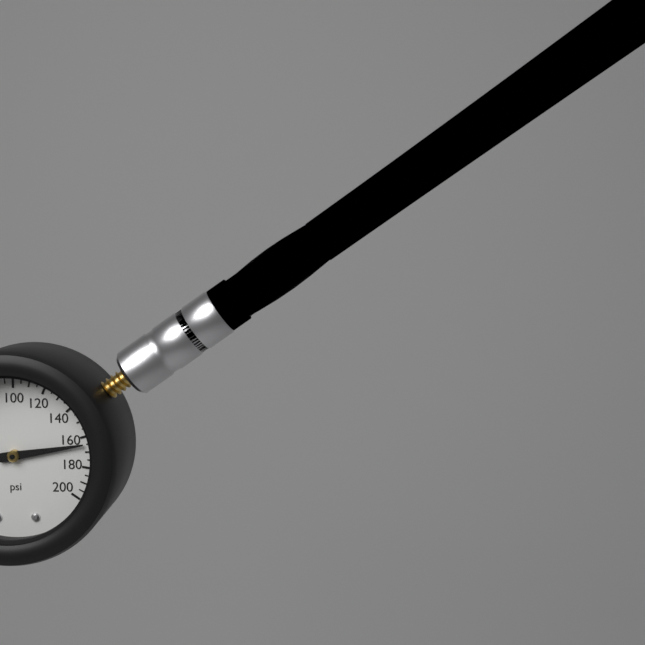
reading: 165 psi
